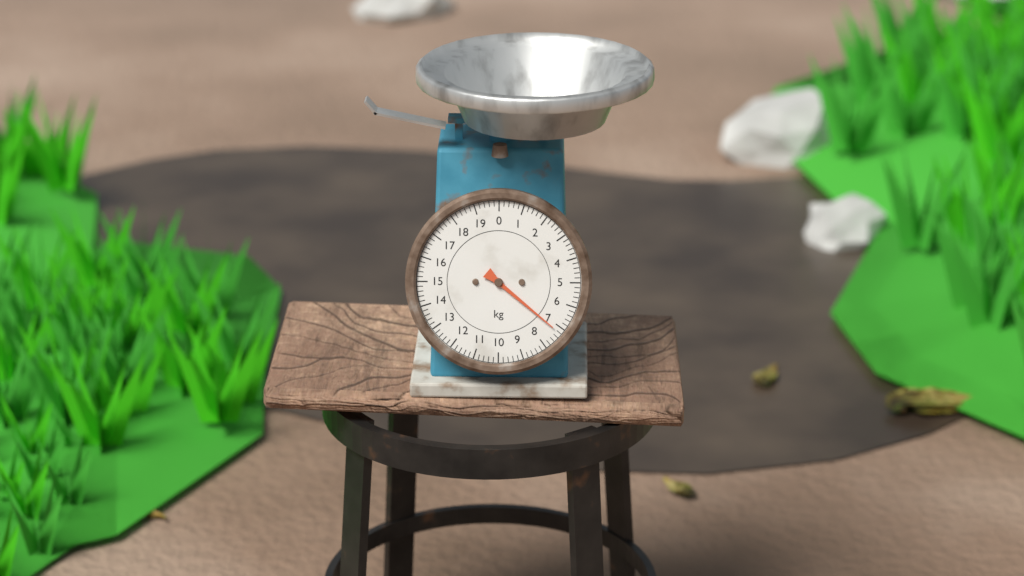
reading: 7.2 kg
